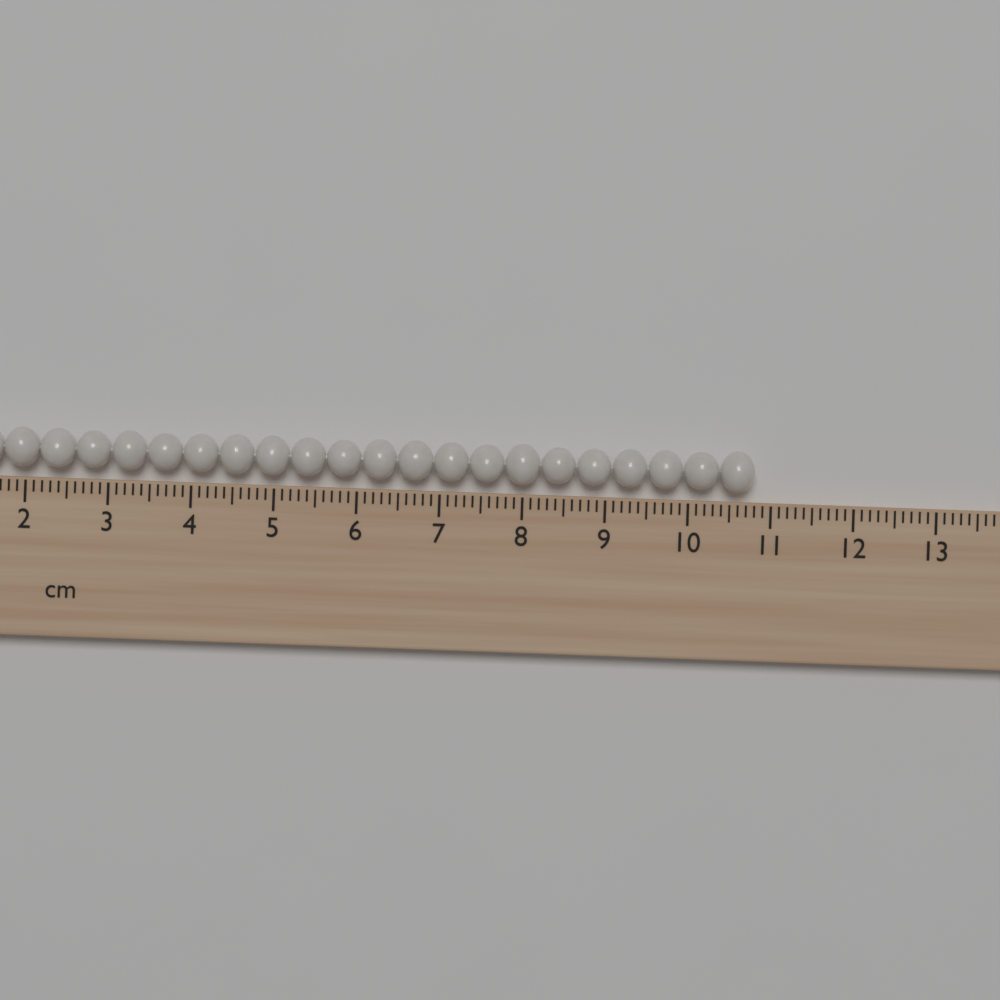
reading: 10.8 cm
